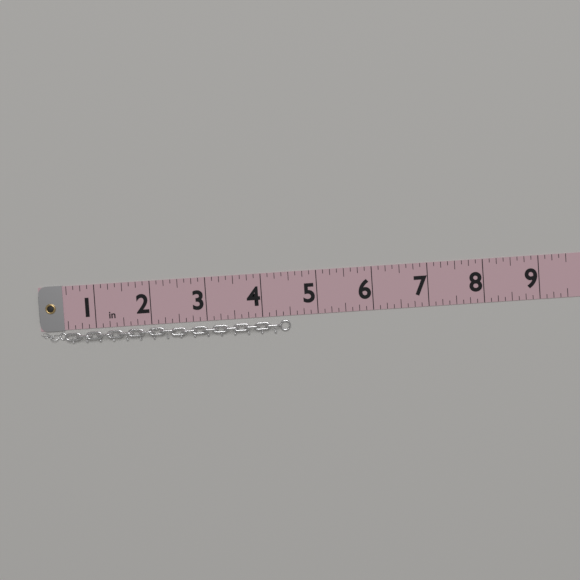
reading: 4.500 in
